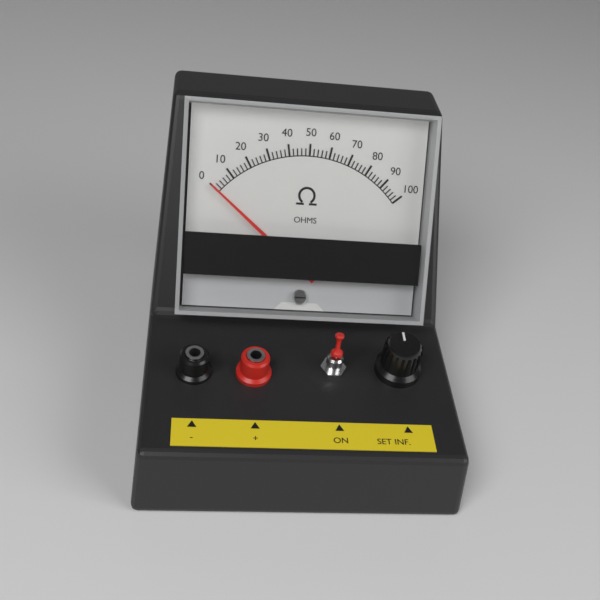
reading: 0 Ω
